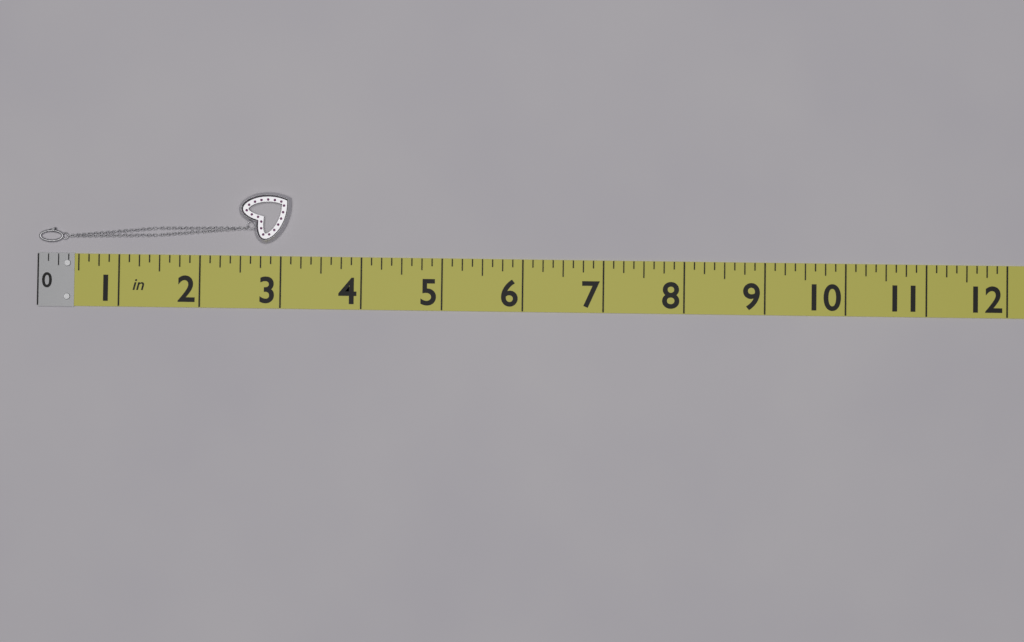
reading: 3.125 in
